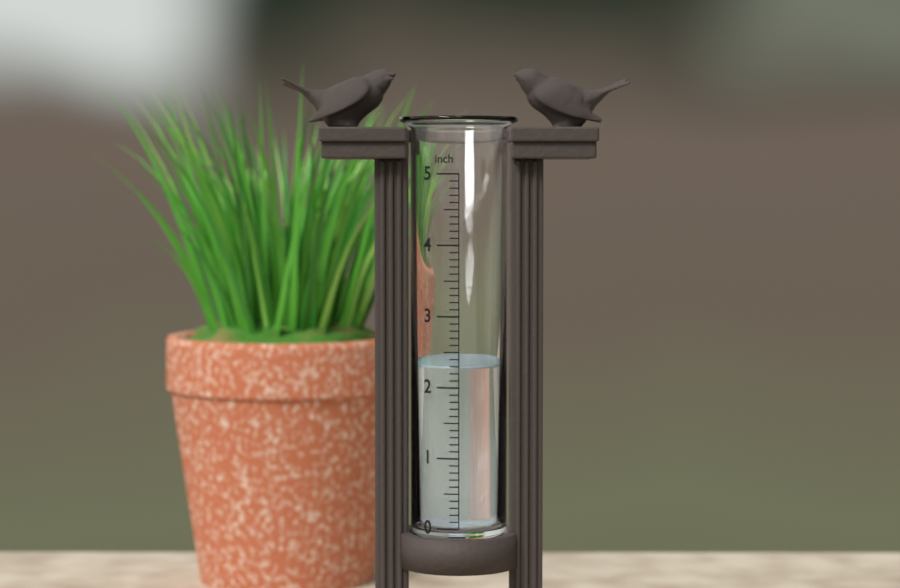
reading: 2.3 inch
